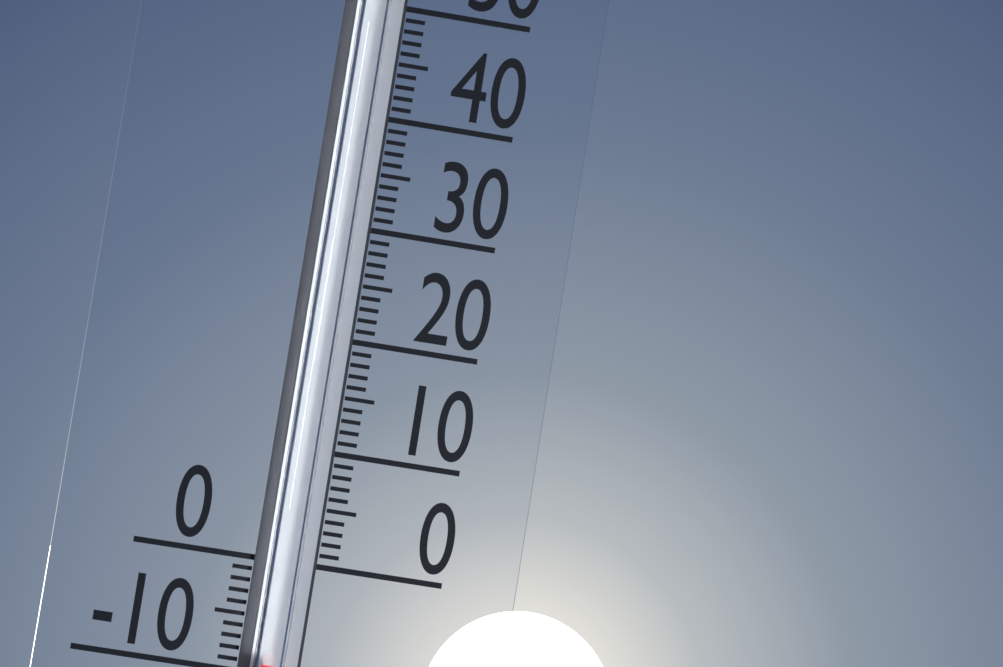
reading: -9 (no unit)
